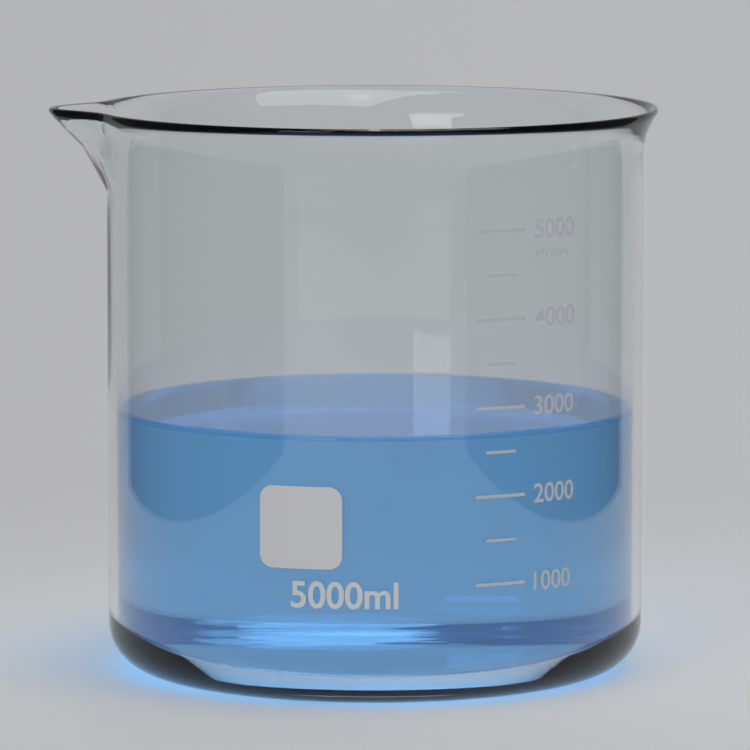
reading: 2700 ml
